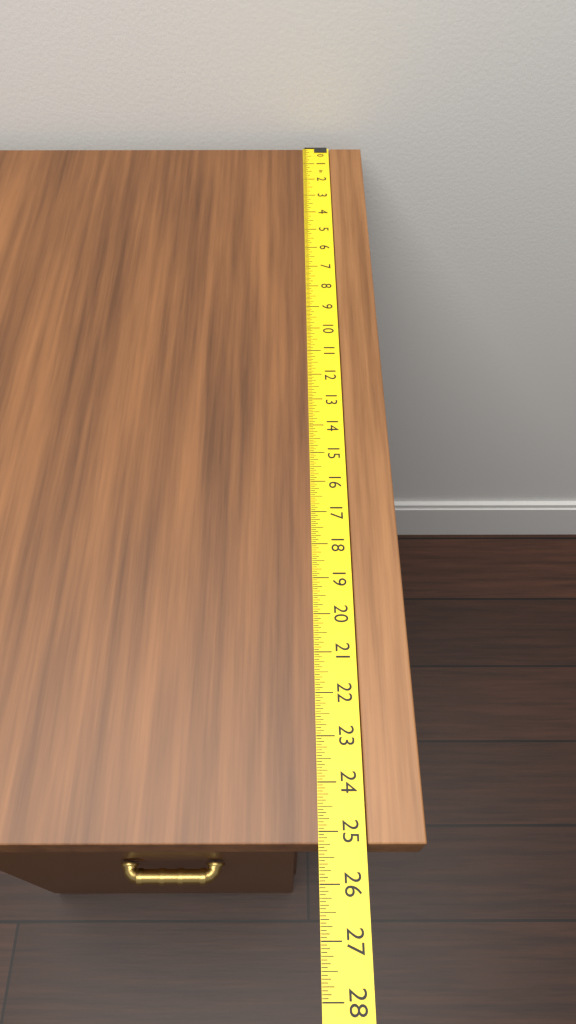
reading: 25.2500 in
